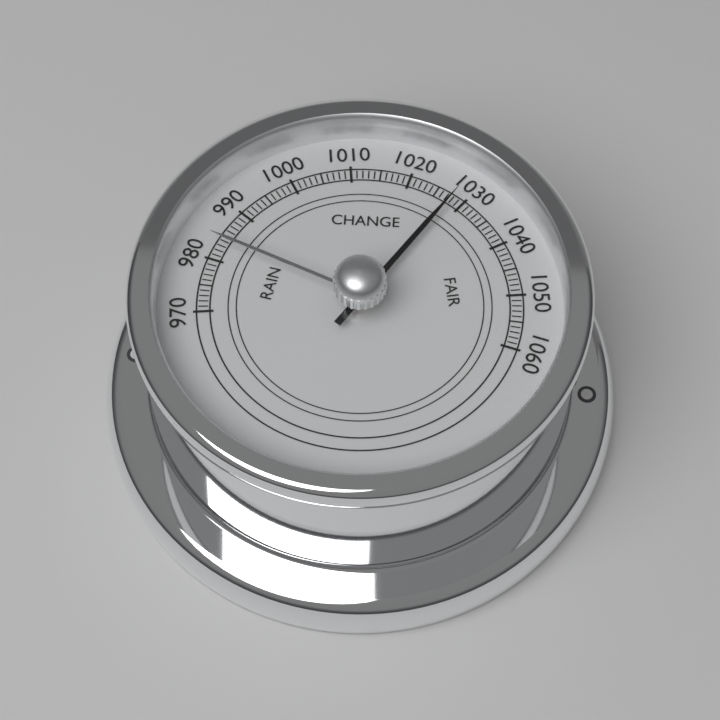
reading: 1028 (no unit)
